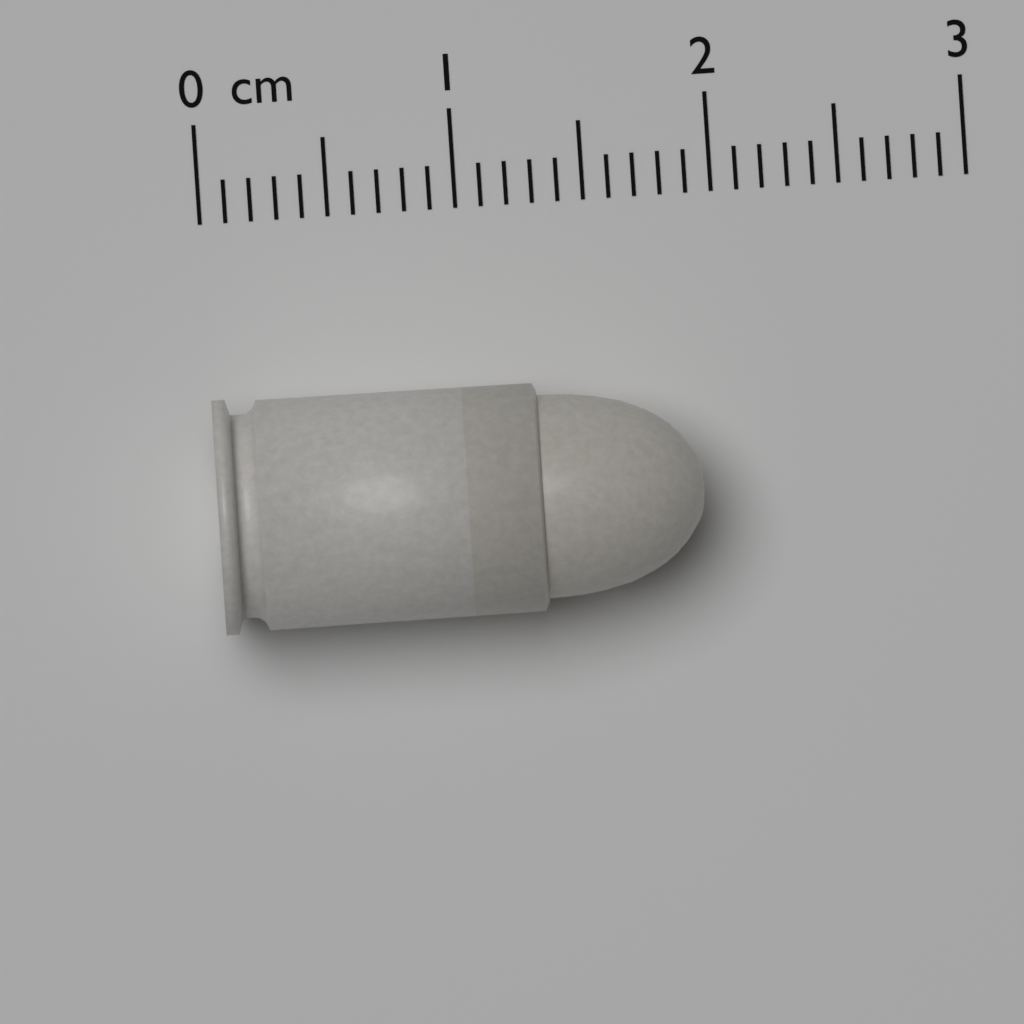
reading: 1.9 cm
